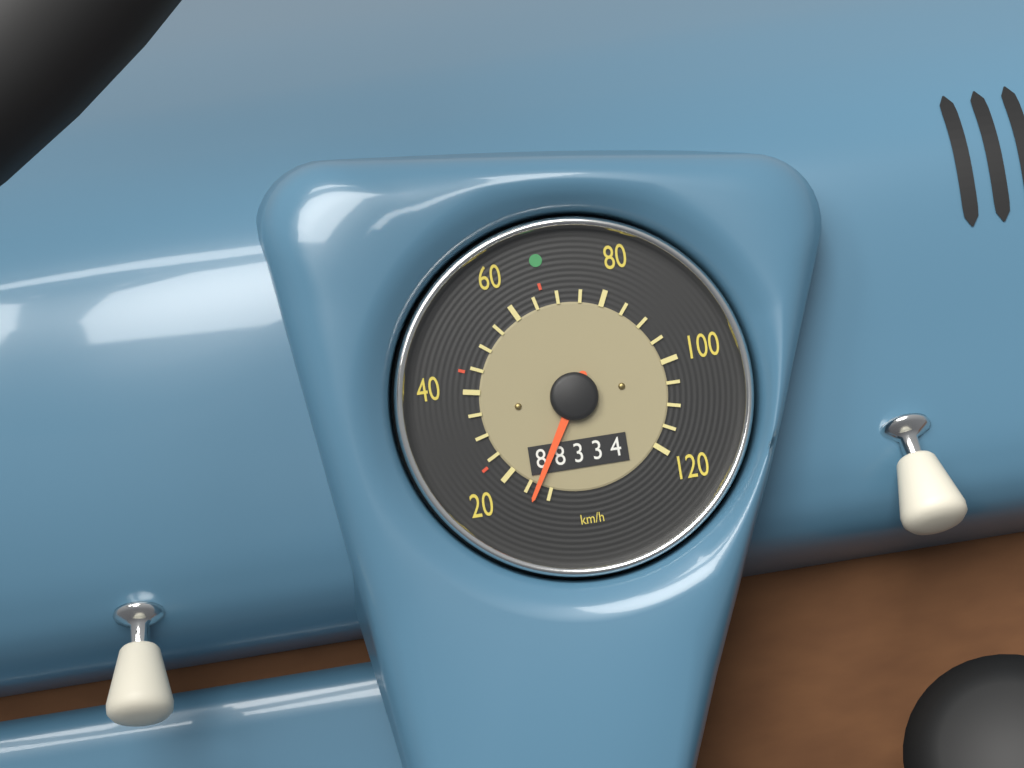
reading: 13 km/h
